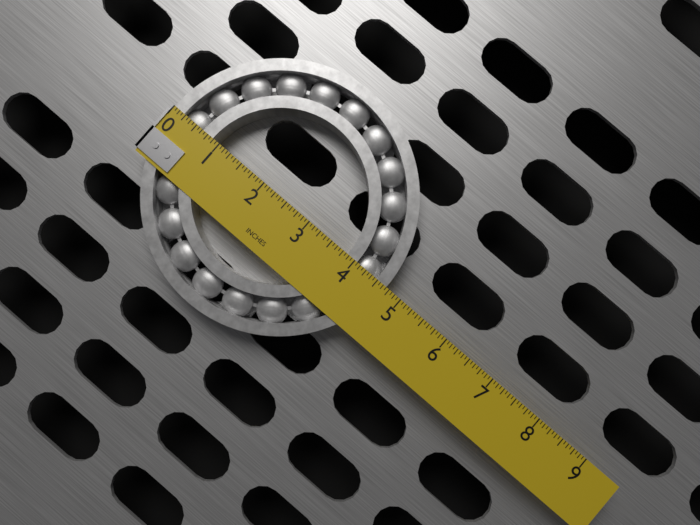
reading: 4.6875 in
